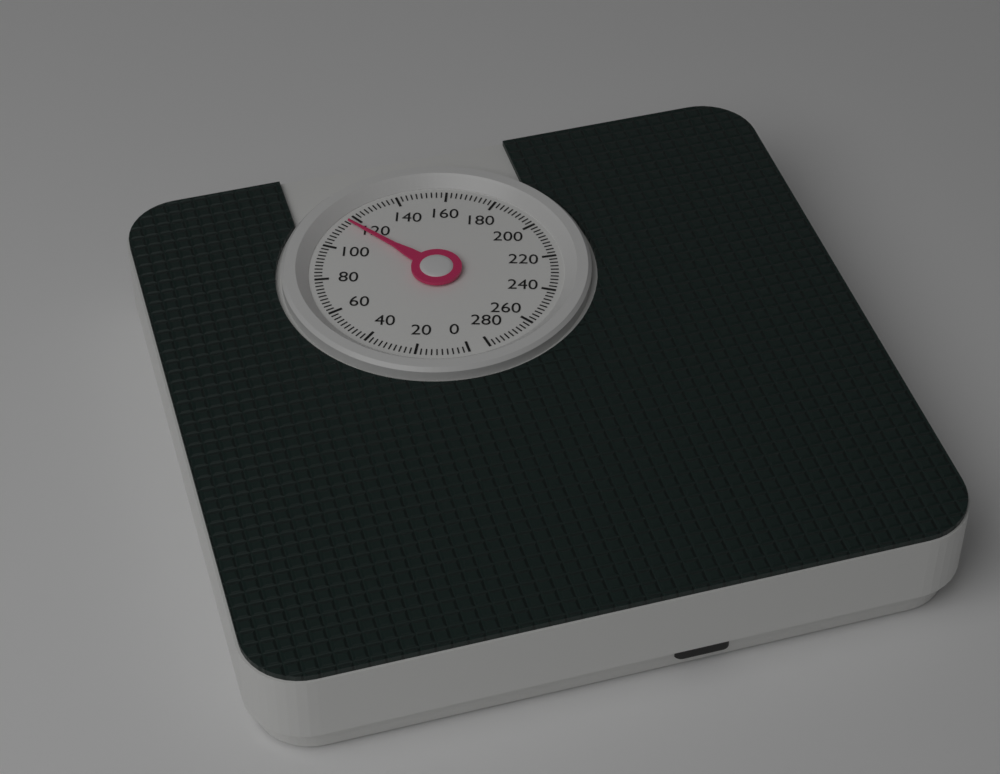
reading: 116 (no unit)
